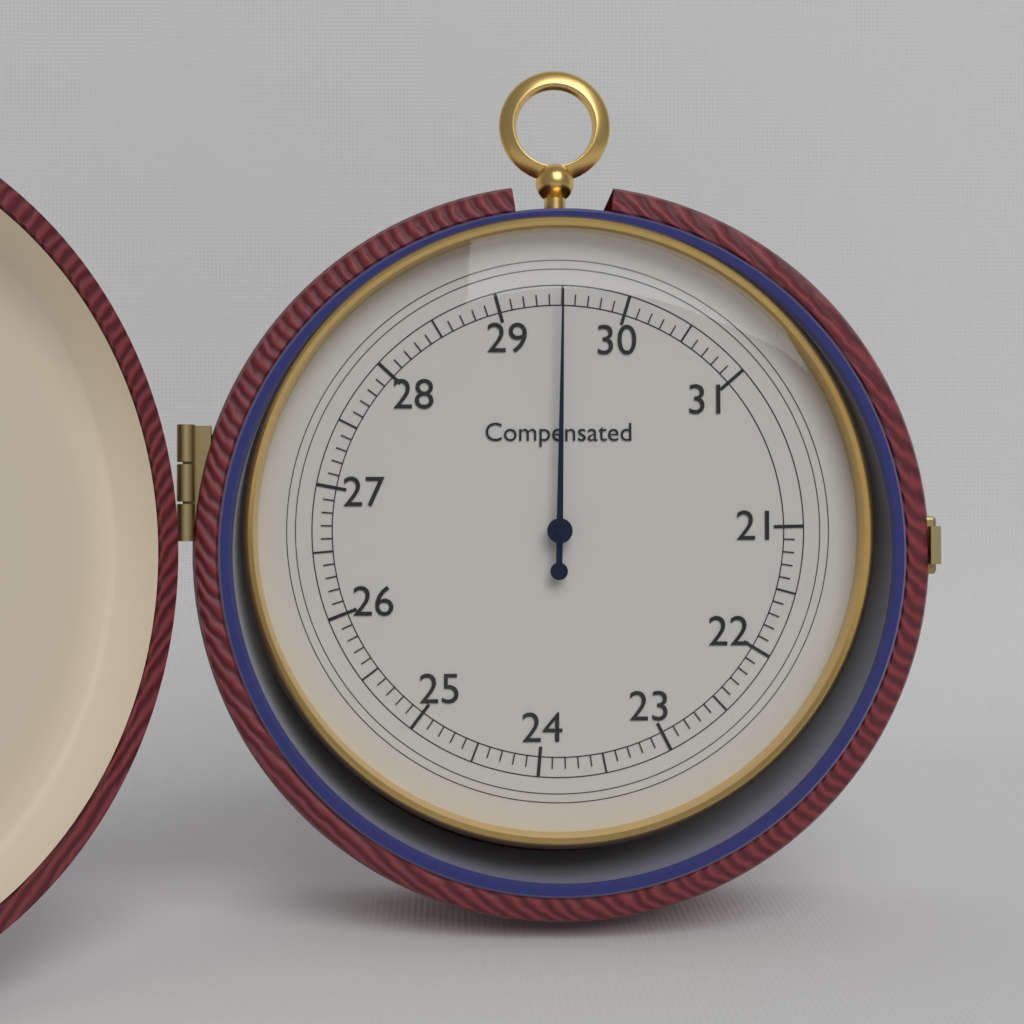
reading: 29.5 (no unit)
